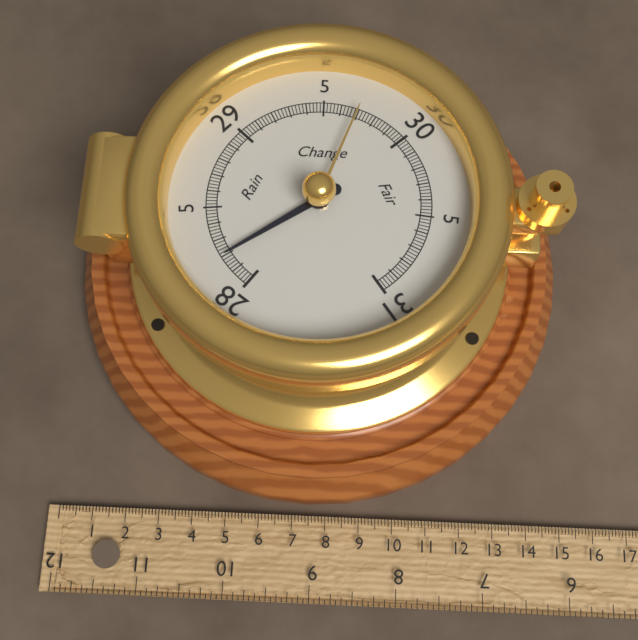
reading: 28.20 inHg
